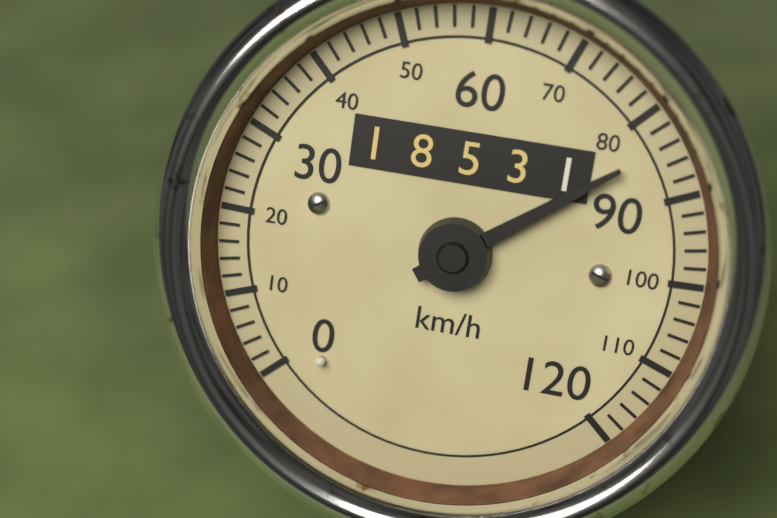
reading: 84 km/h
